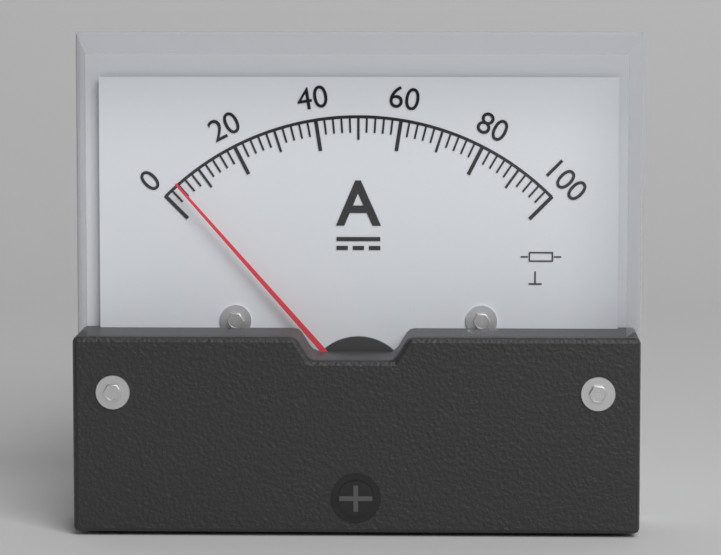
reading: 4 A
